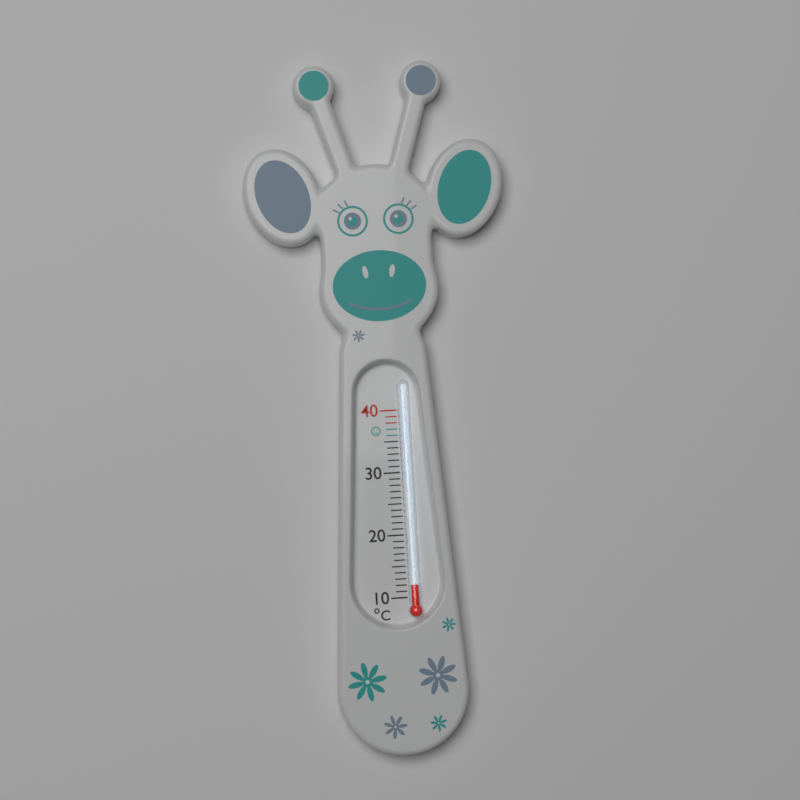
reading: 12 °C
